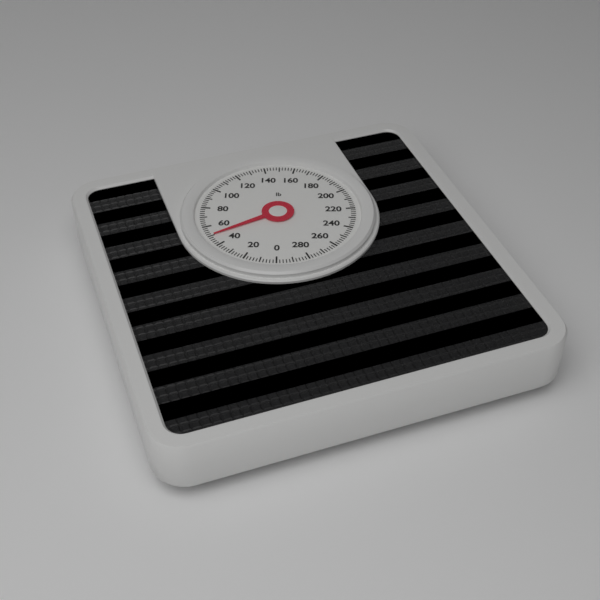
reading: 50 lb
